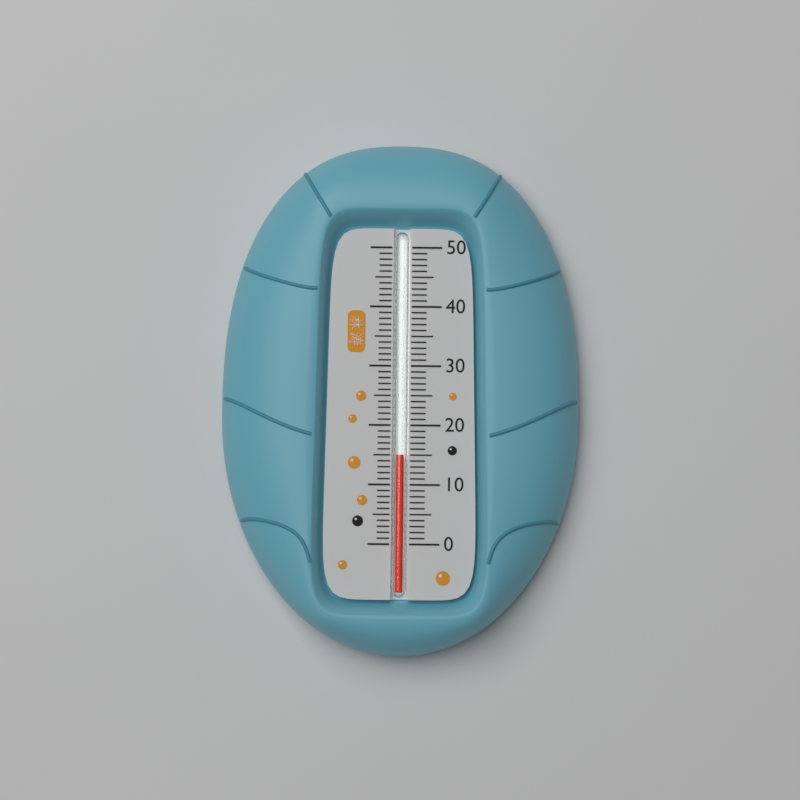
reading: 15 (no unit)
